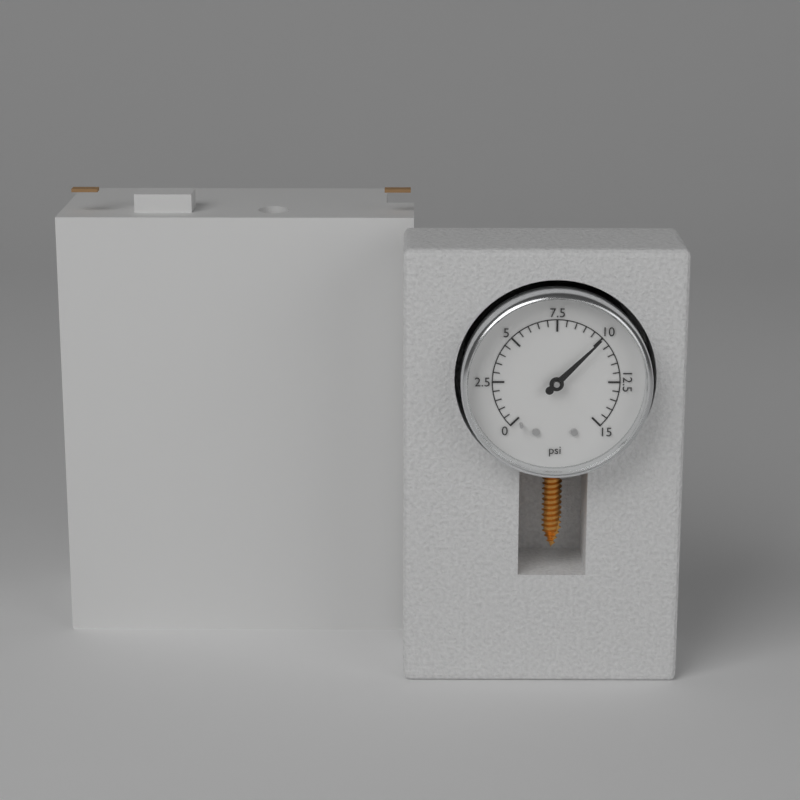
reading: 10.0 psi
